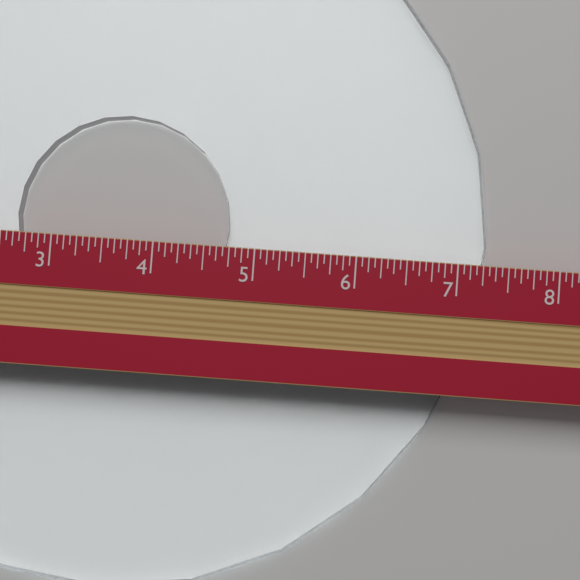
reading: 7.3125 in
